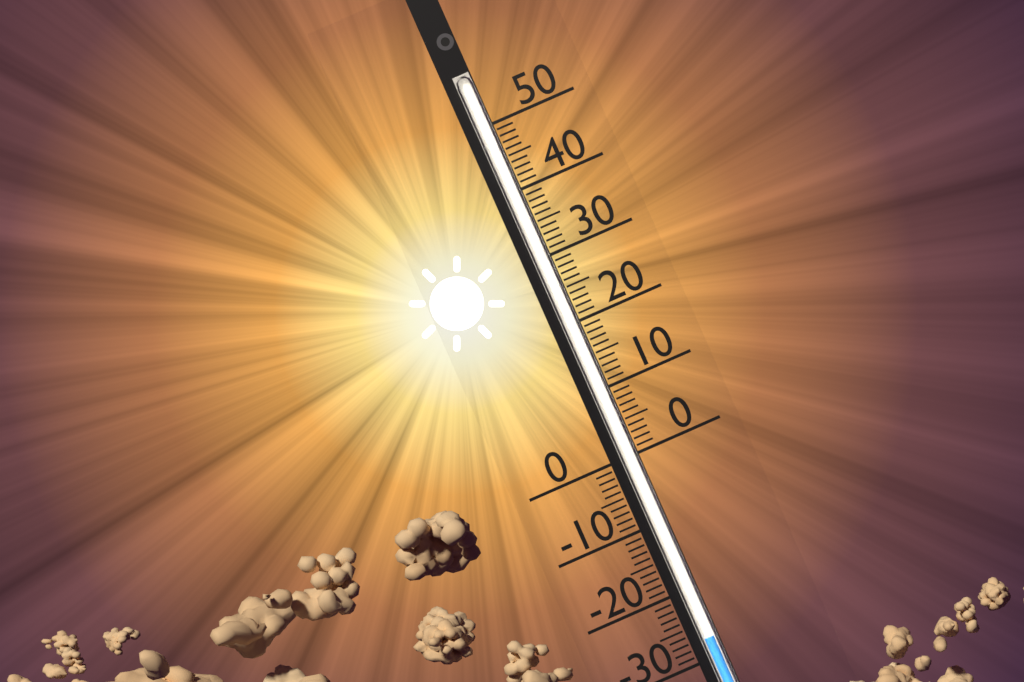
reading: -27 (no unit)
